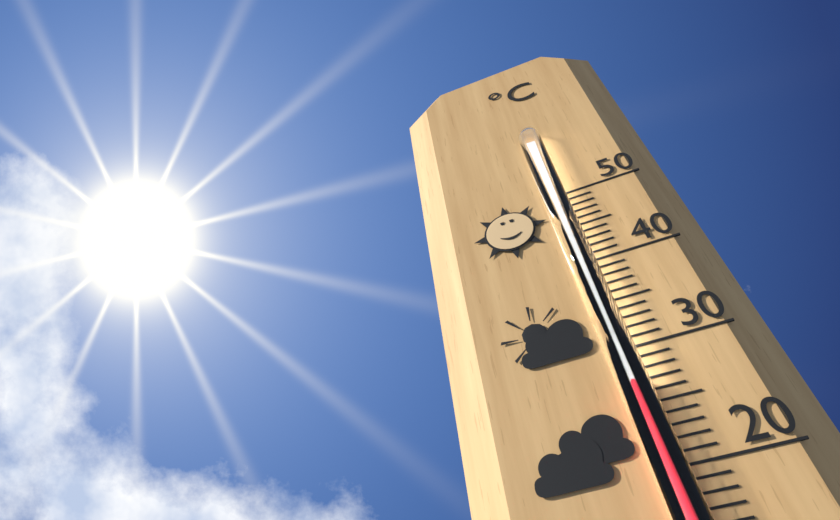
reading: 27 °C
